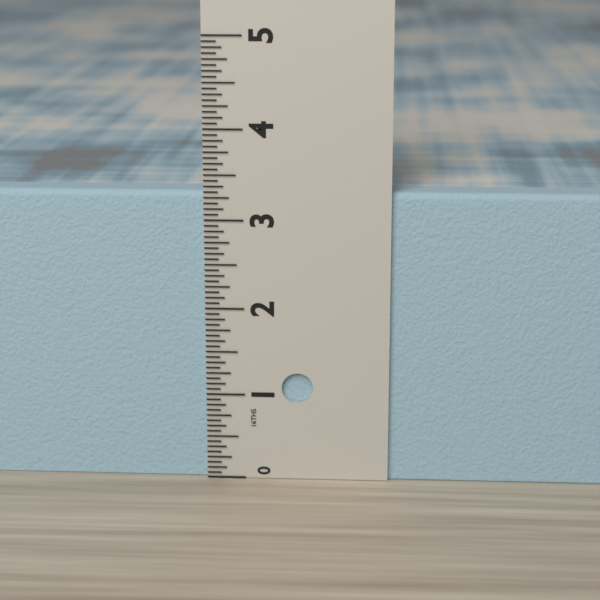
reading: 3.3125 in
